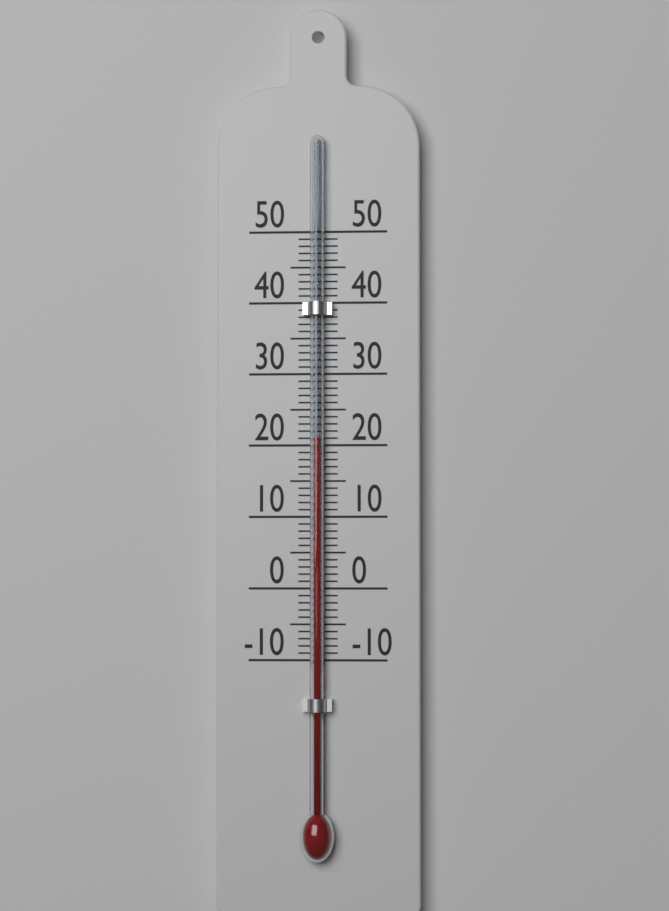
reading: 21 (no unit)
